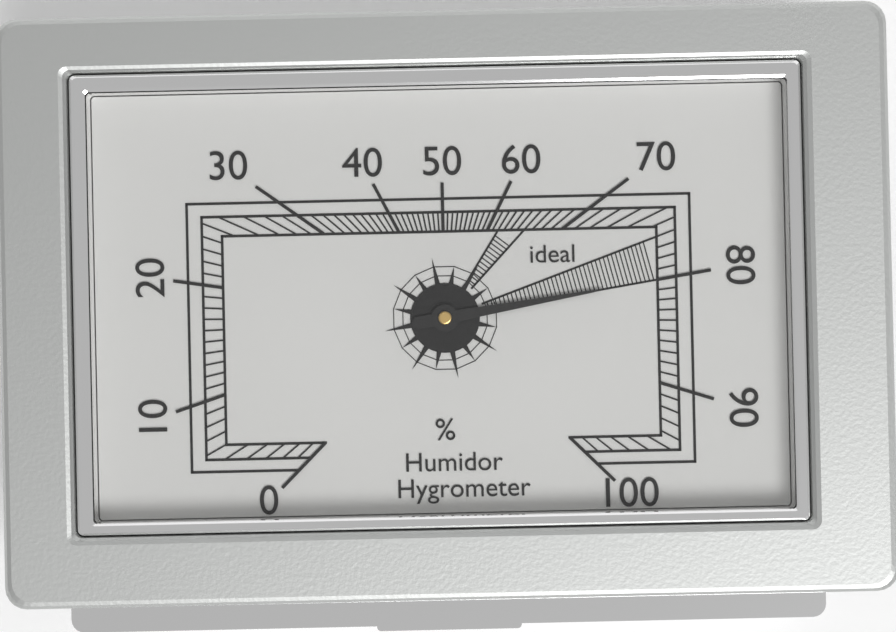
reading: 80 %
